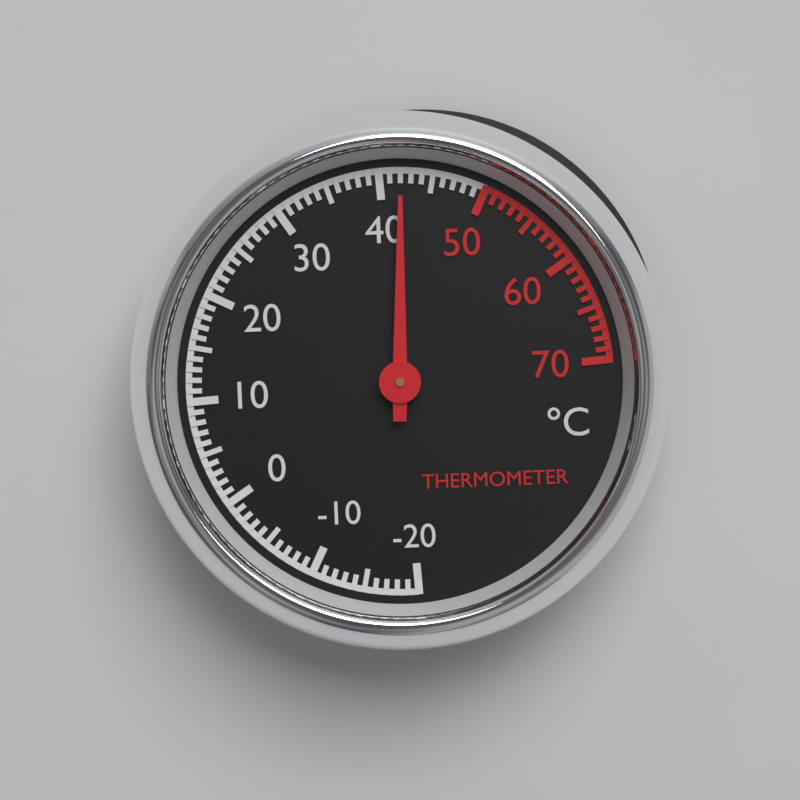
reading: 42 °C
